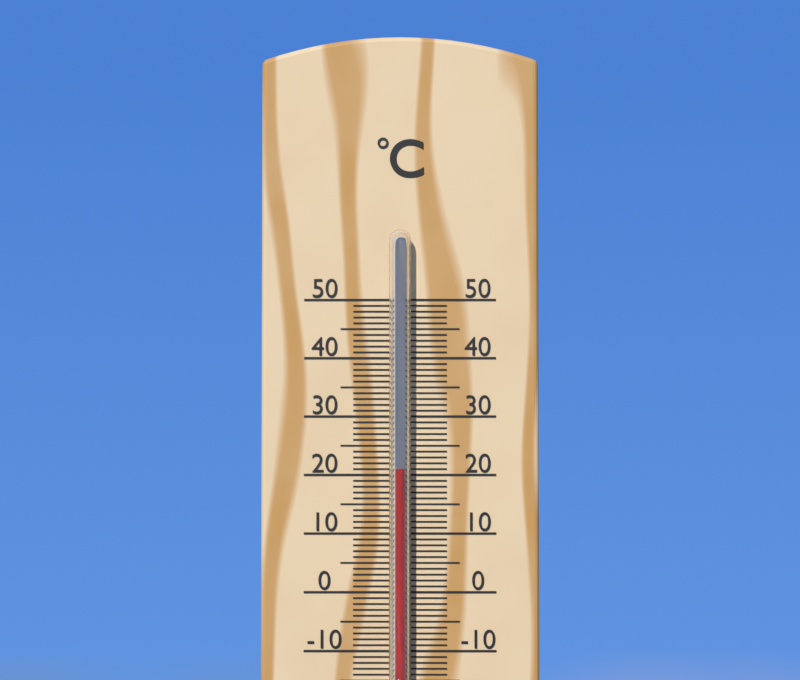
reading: 21 °C
